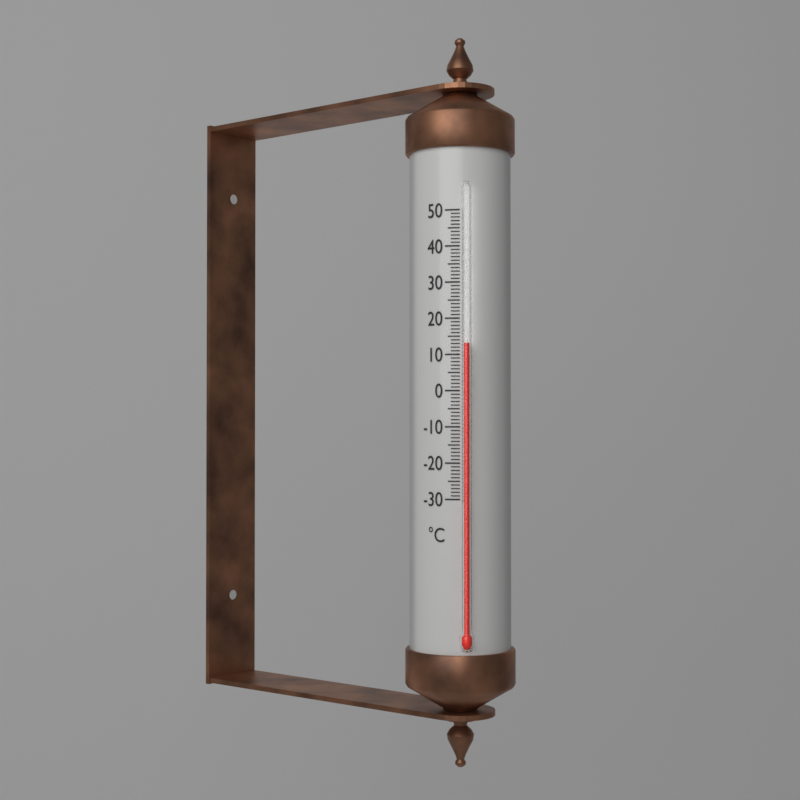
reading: 13 °C
